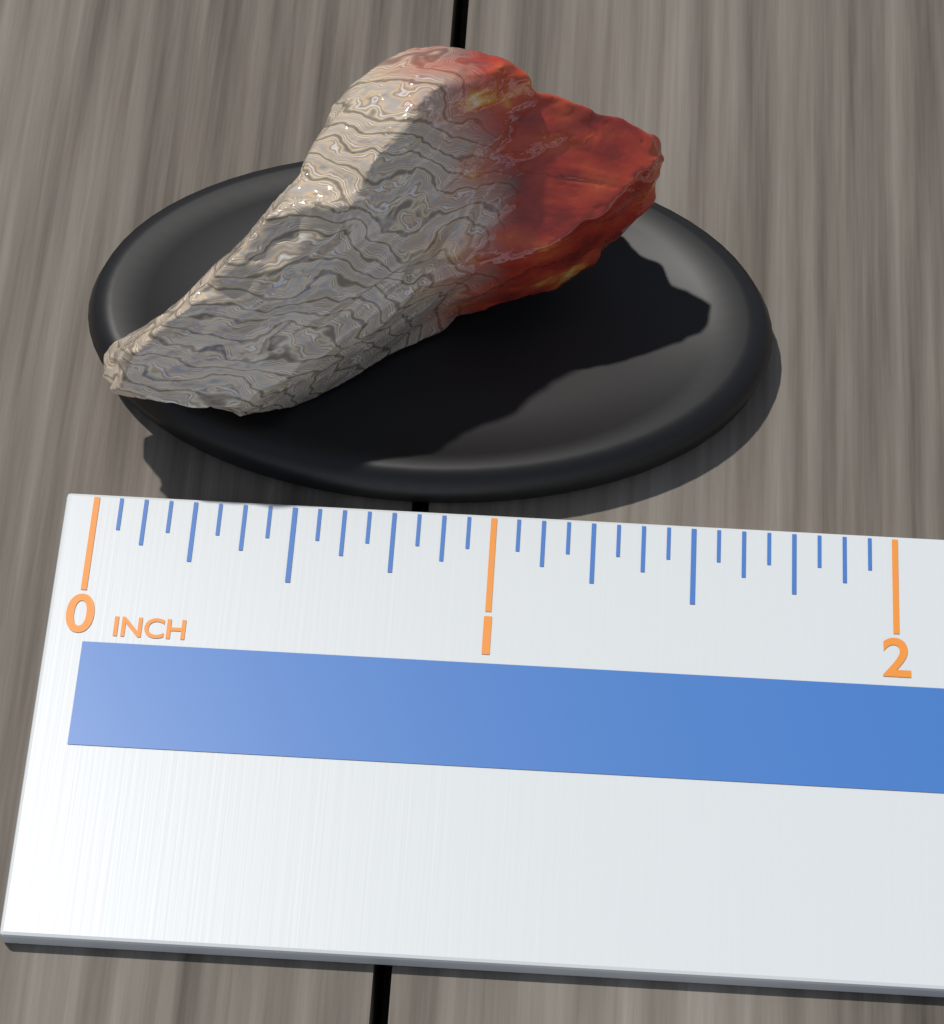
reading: 1.3750 in
